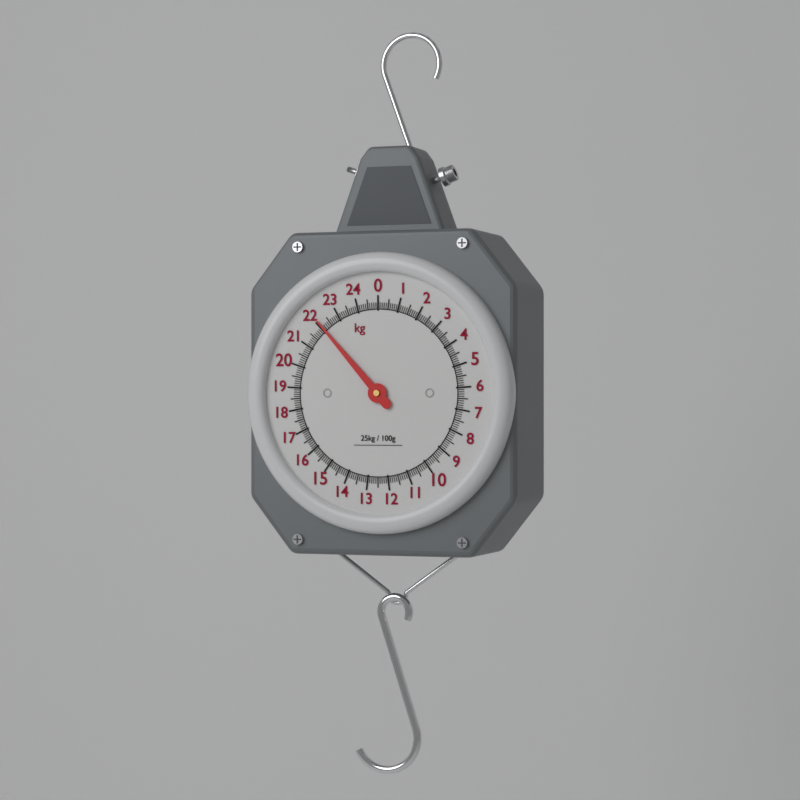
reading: 22.1 kg
